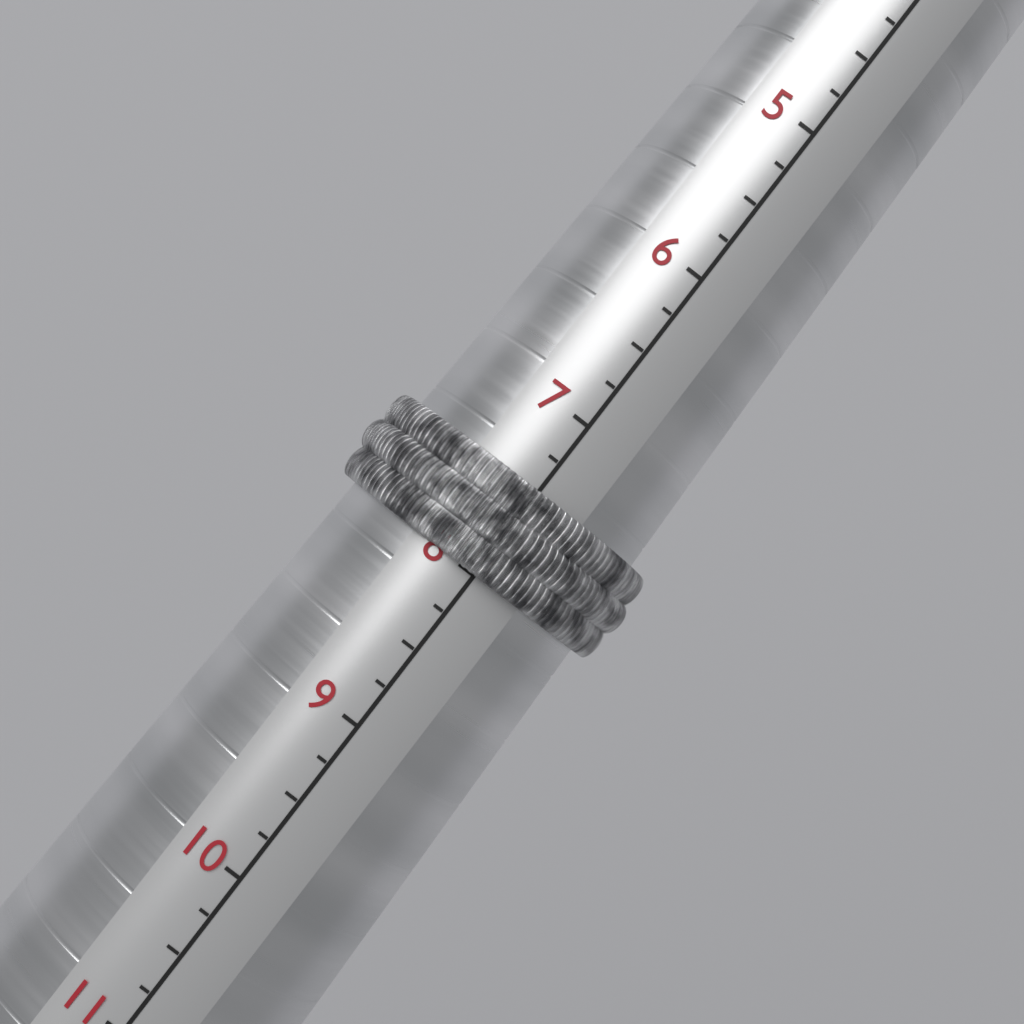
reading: 8.00 (no unit)
